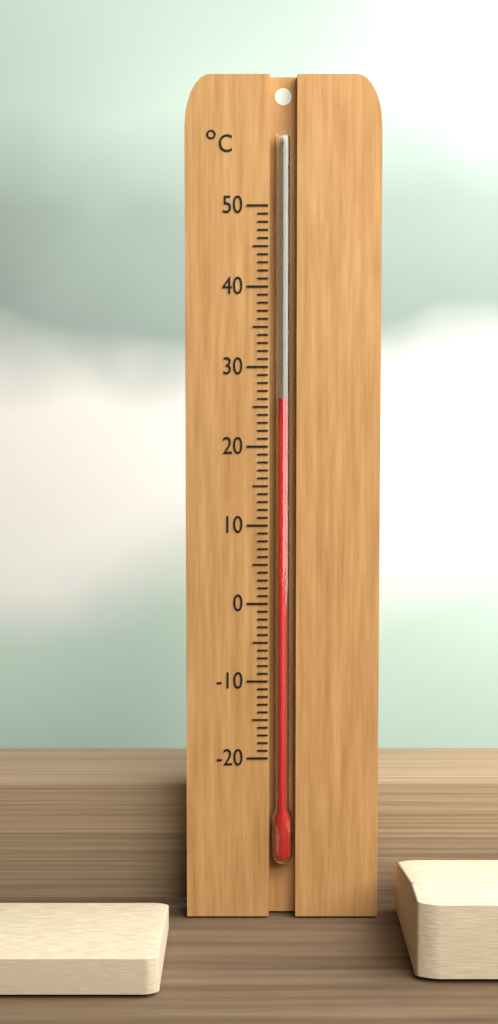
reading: 26 °C
